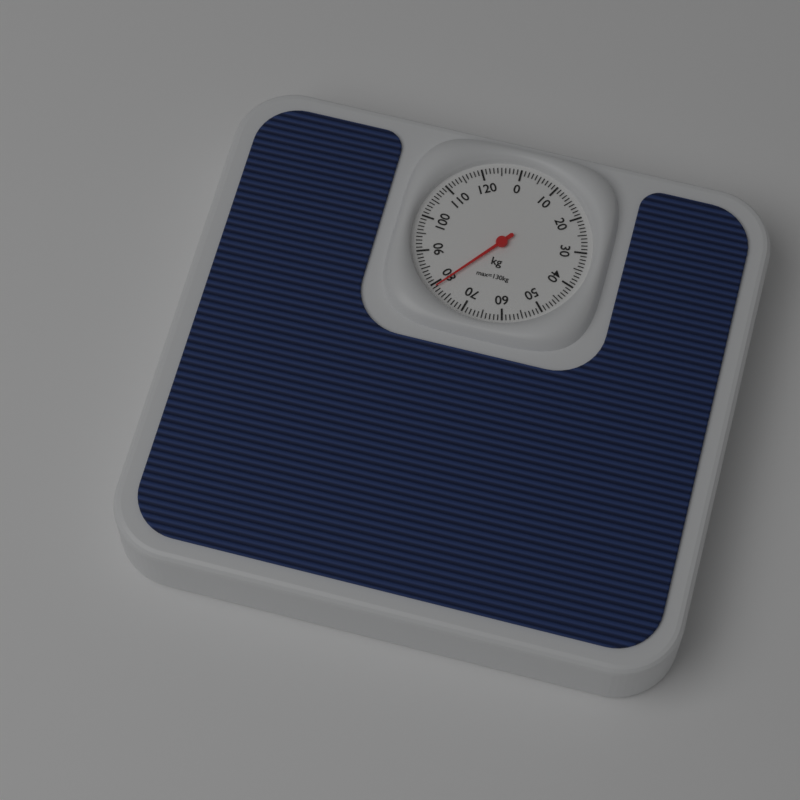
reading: 79 kg
